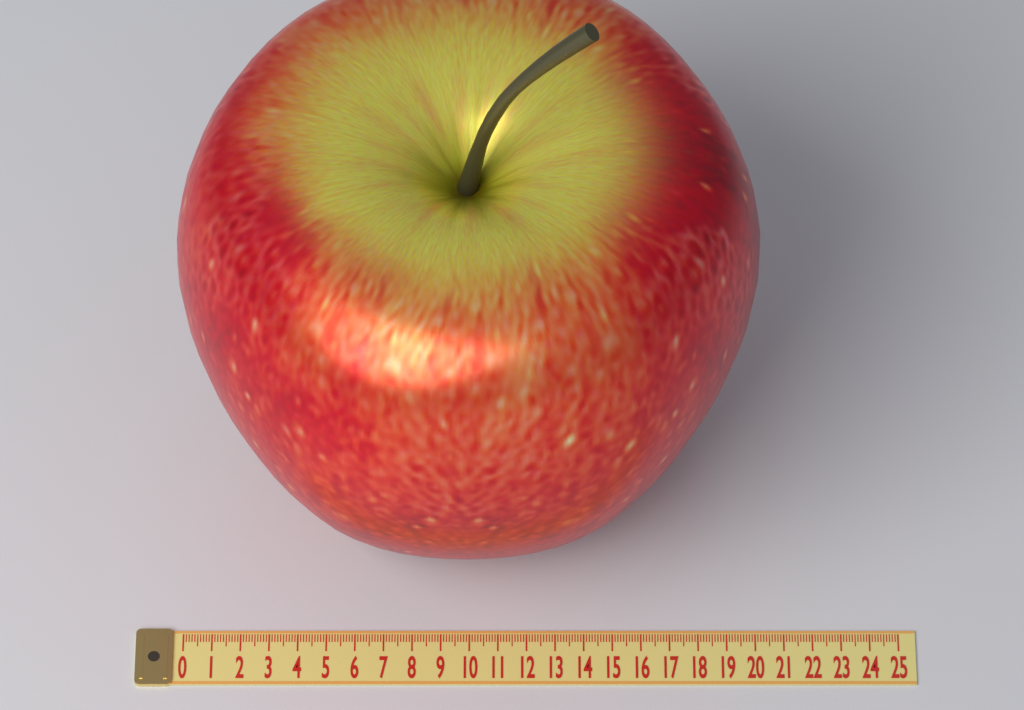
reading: 20.0 (no unit)
